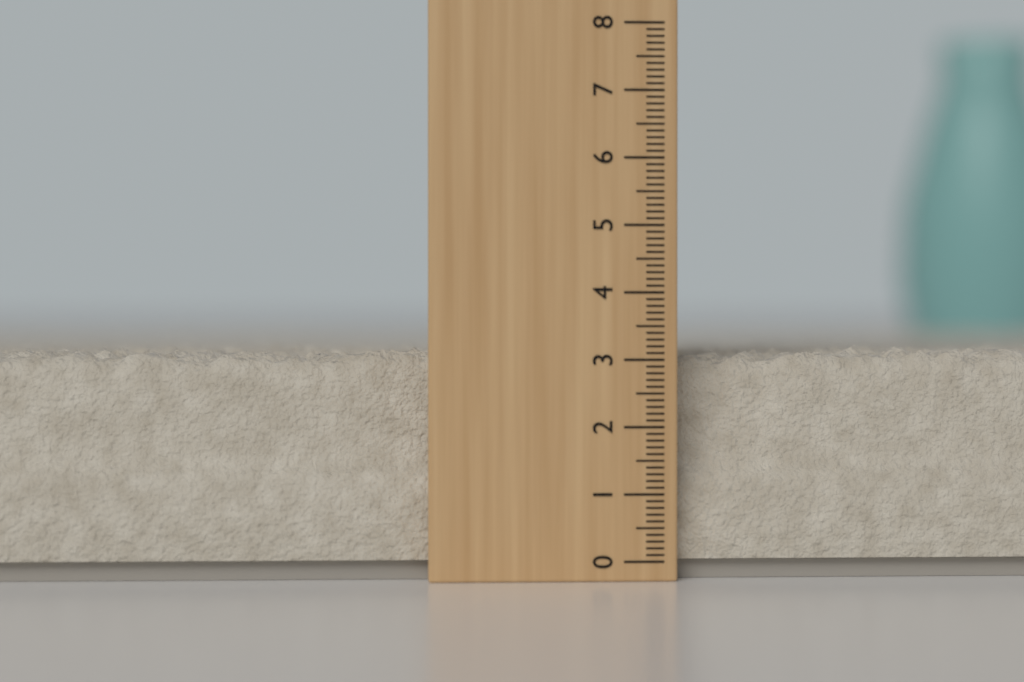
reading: 3.2 (no unit)
